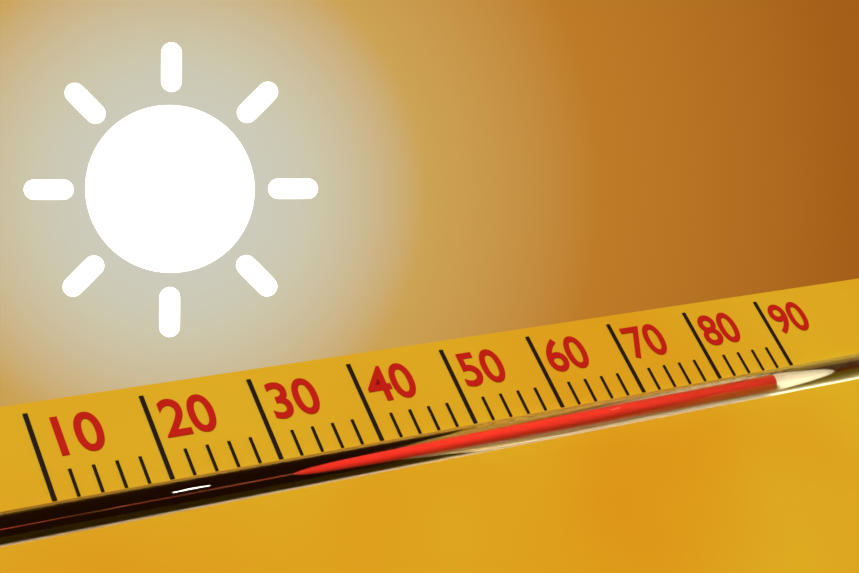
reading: 86 (no unit)
